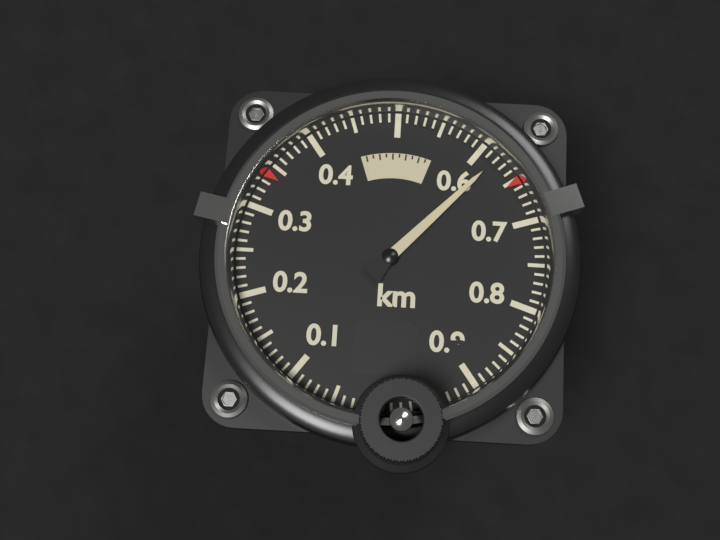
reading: 0.62 km
